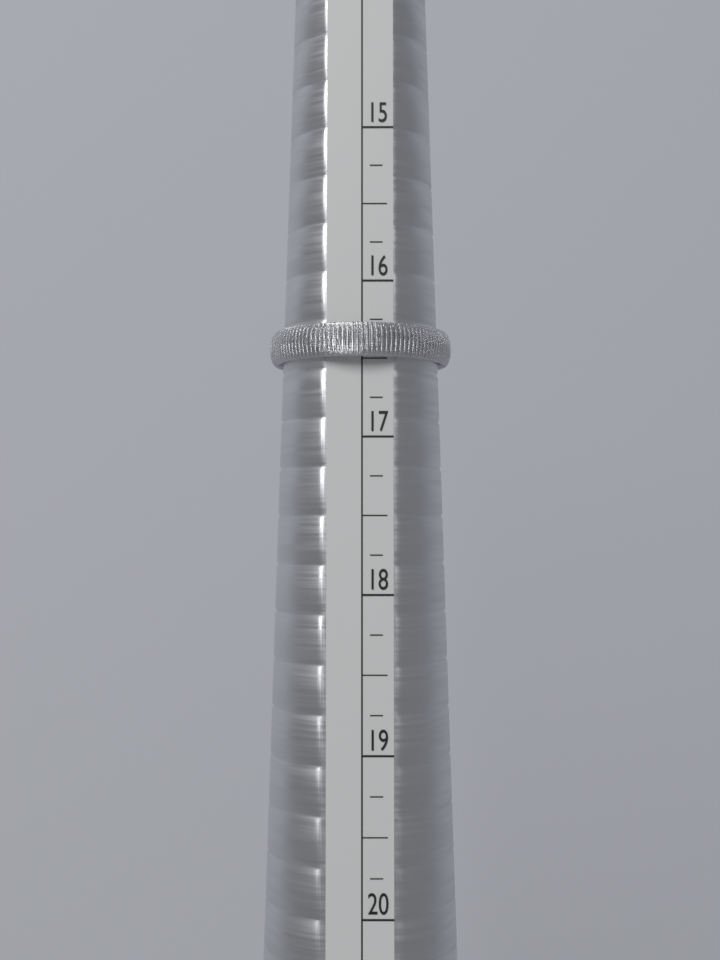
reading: 16.50 (no unit)
